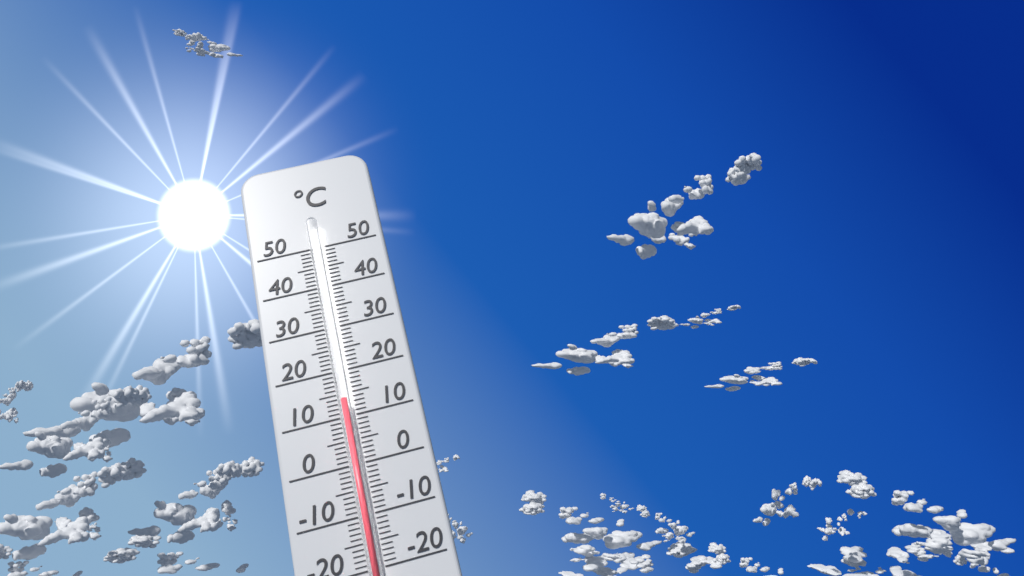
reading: 13 °C
